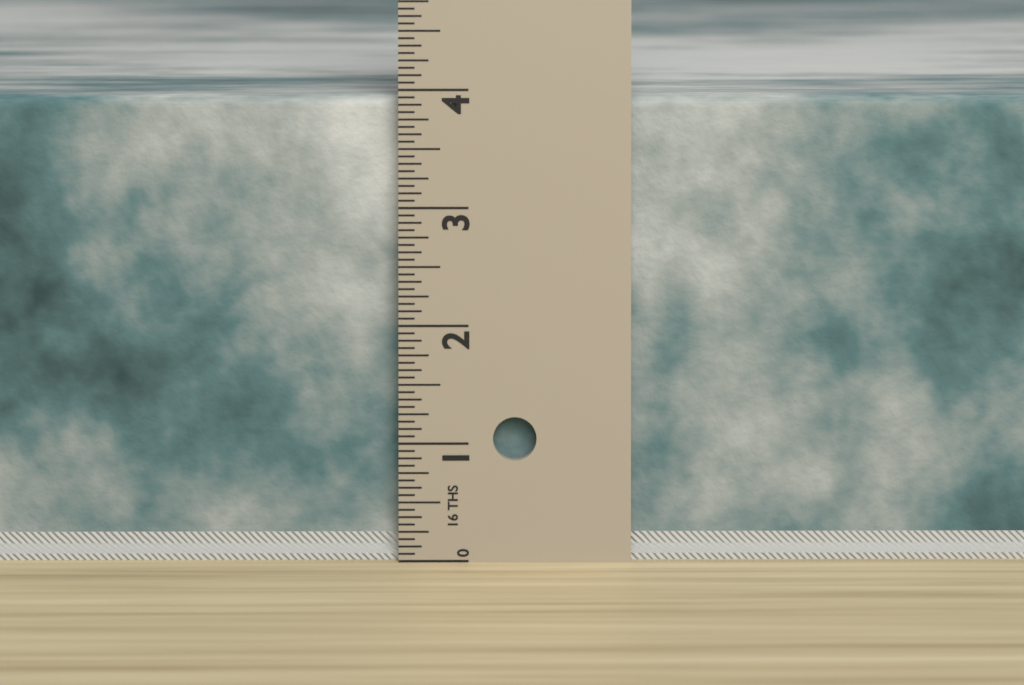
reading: 3.9375 in
